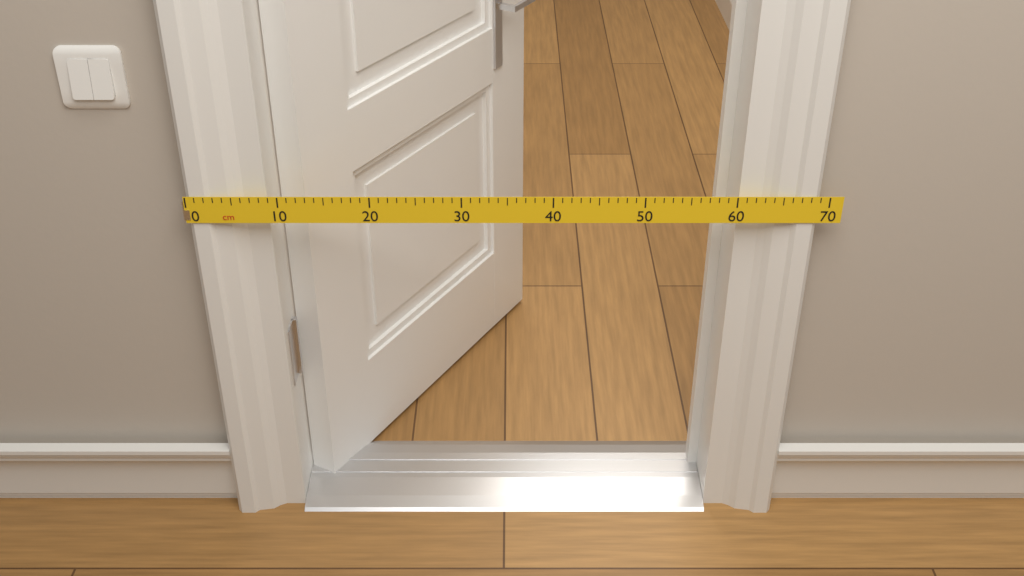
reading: 69 cm
